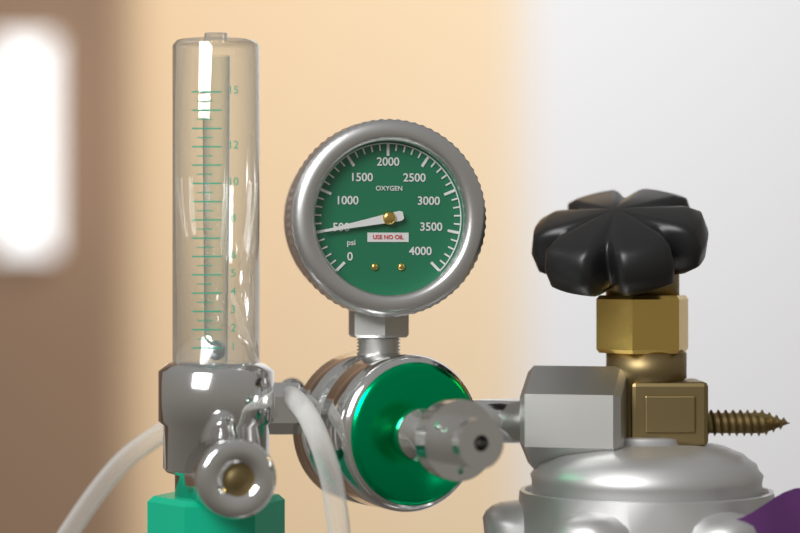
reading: 500 psi
